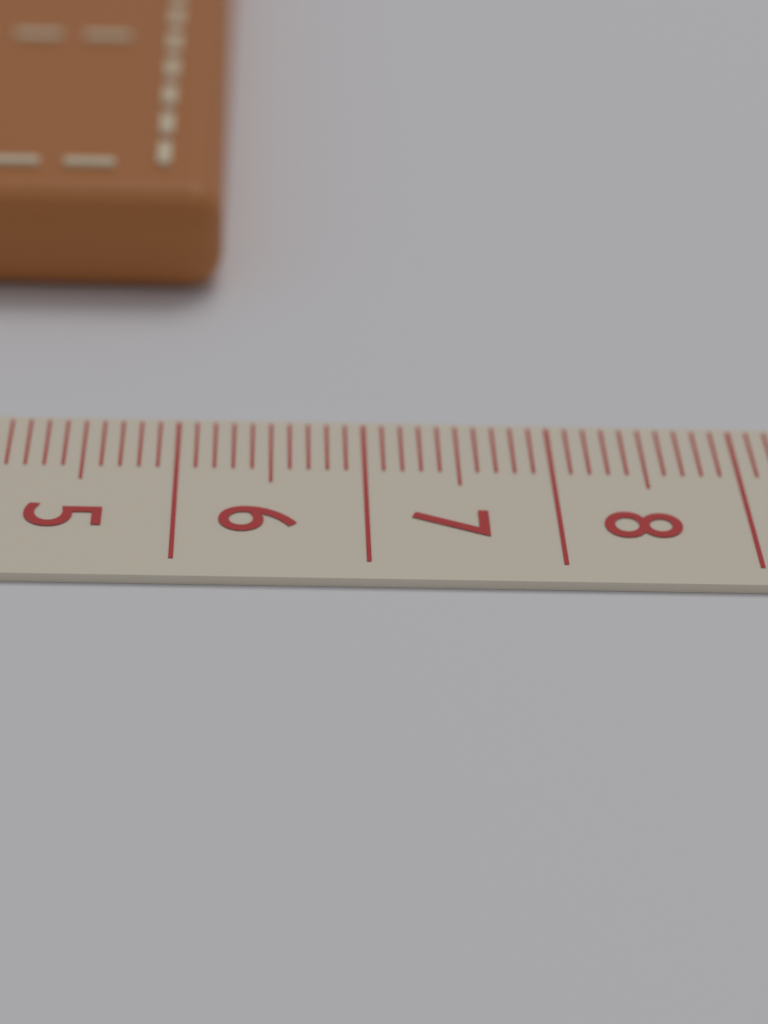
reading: 6.2 cm
